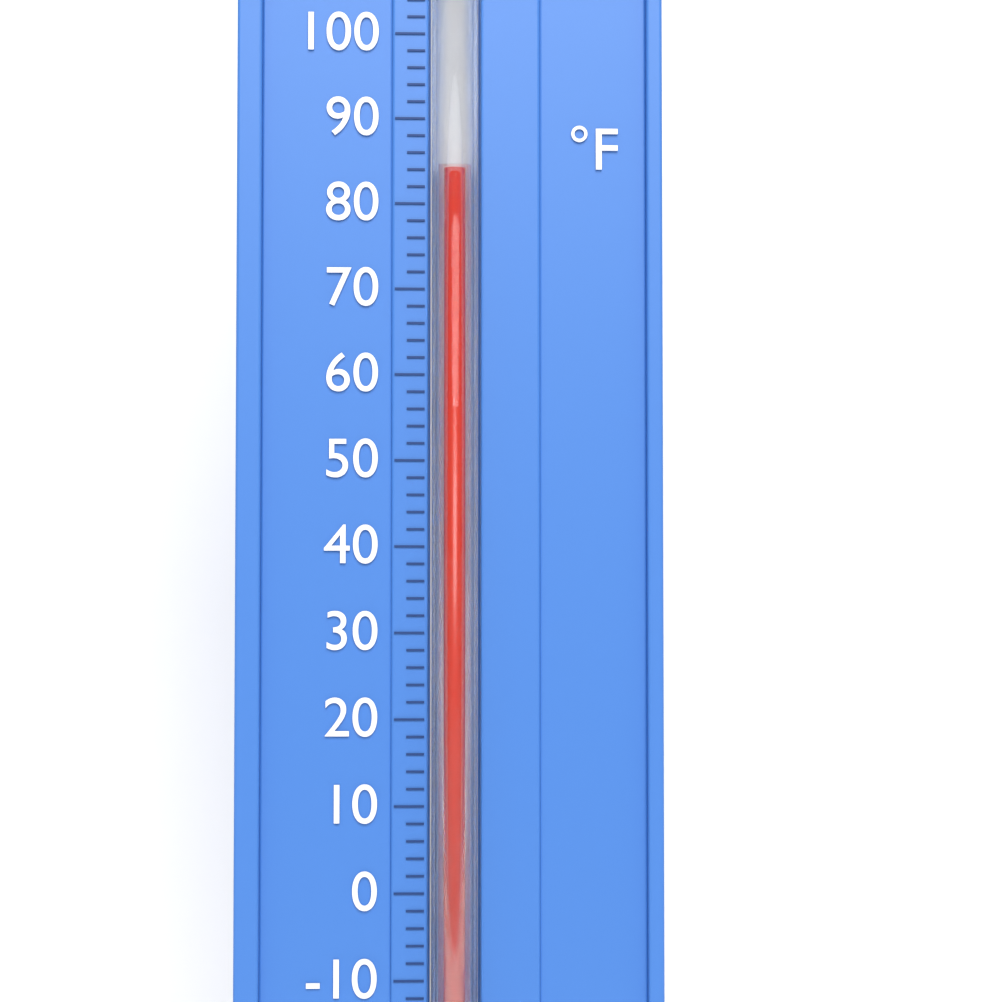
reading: 84 °F
